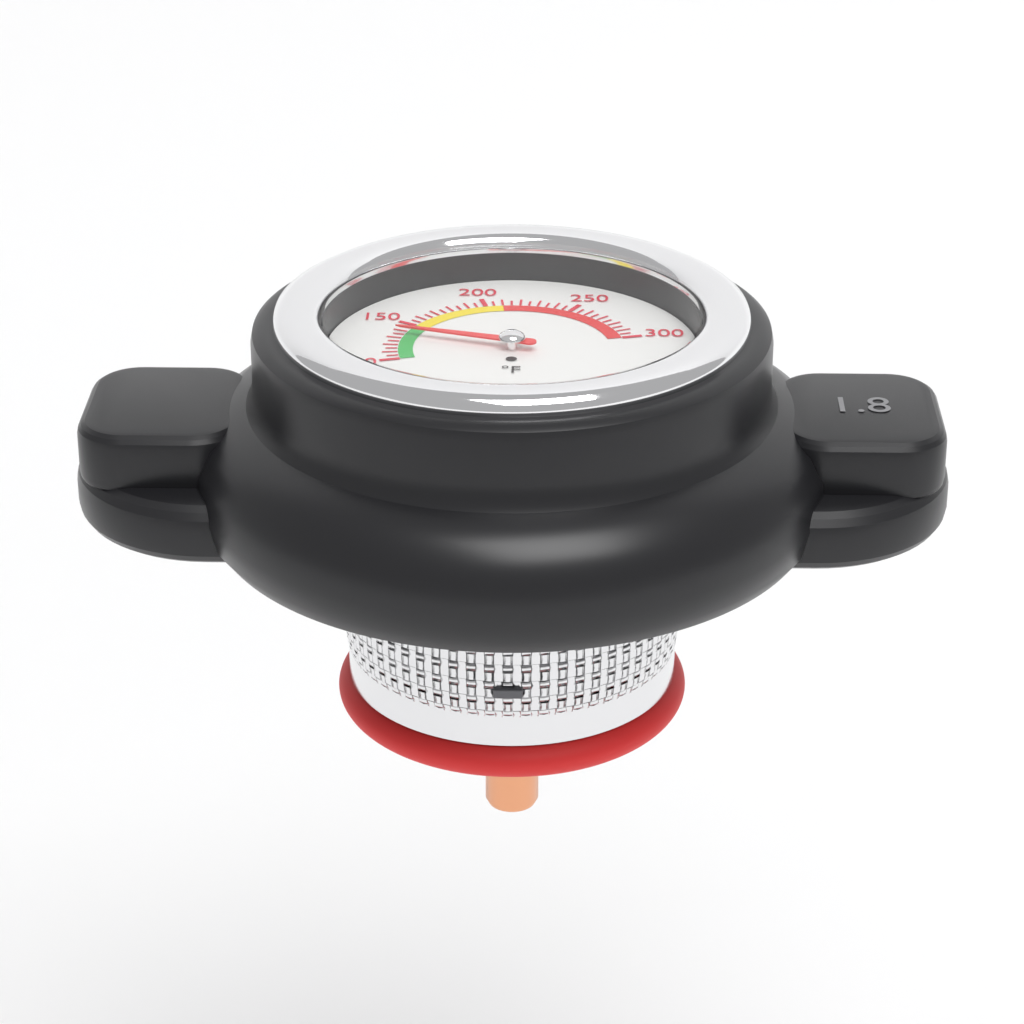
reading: 135 °F
